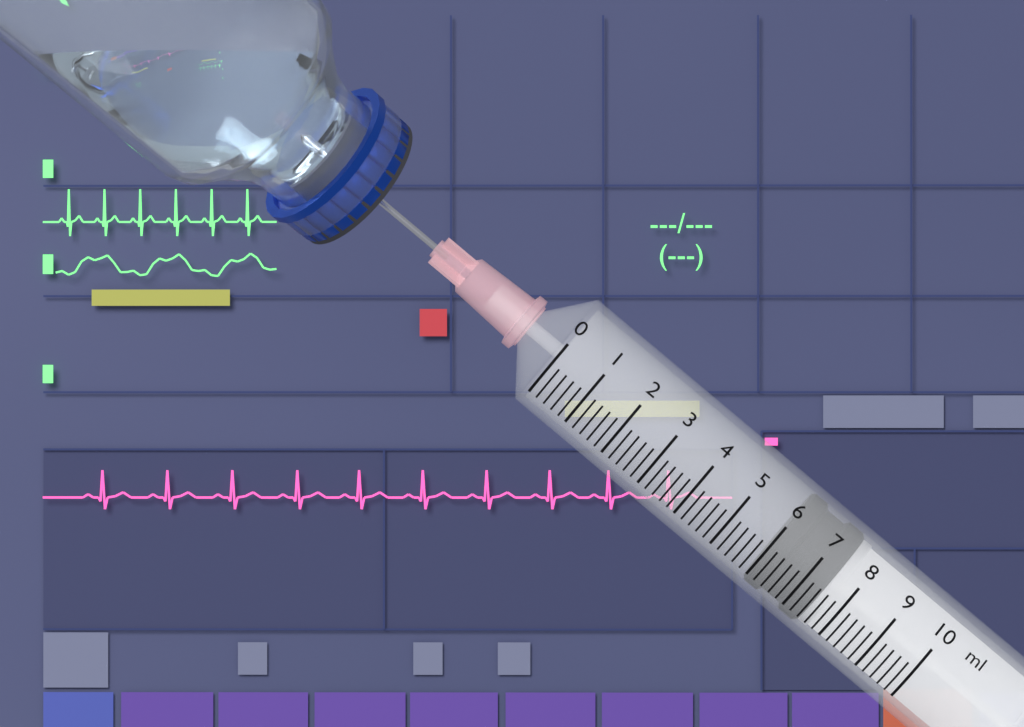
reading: 6.0 ml
